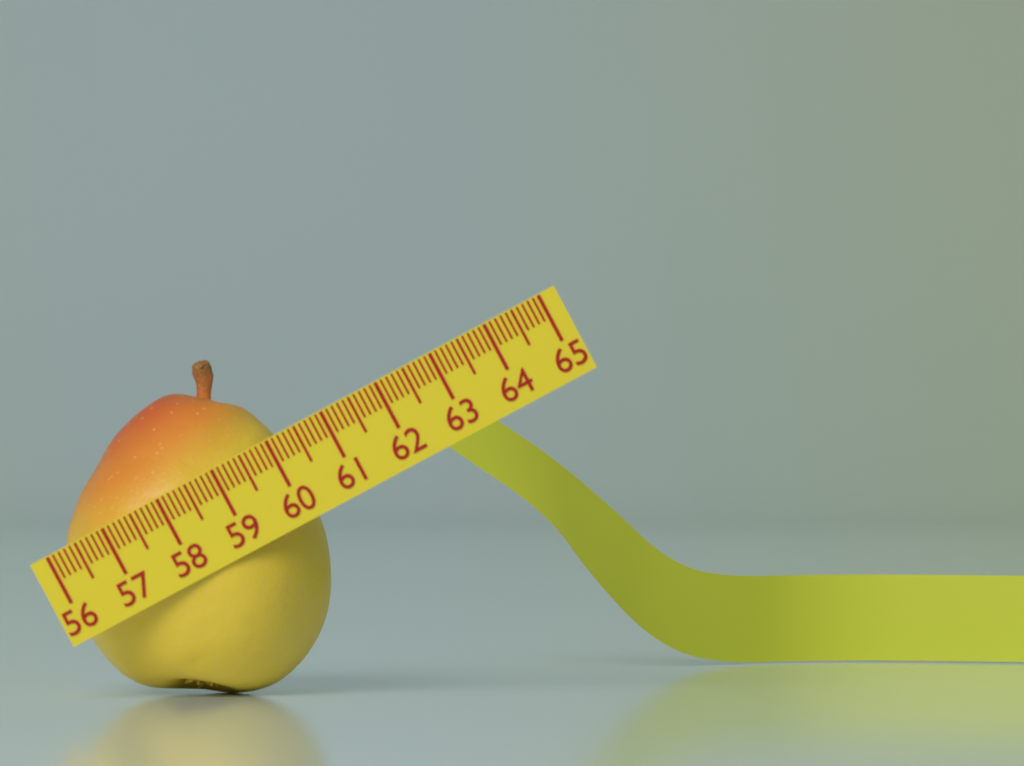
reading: 60.3 (no unit)
